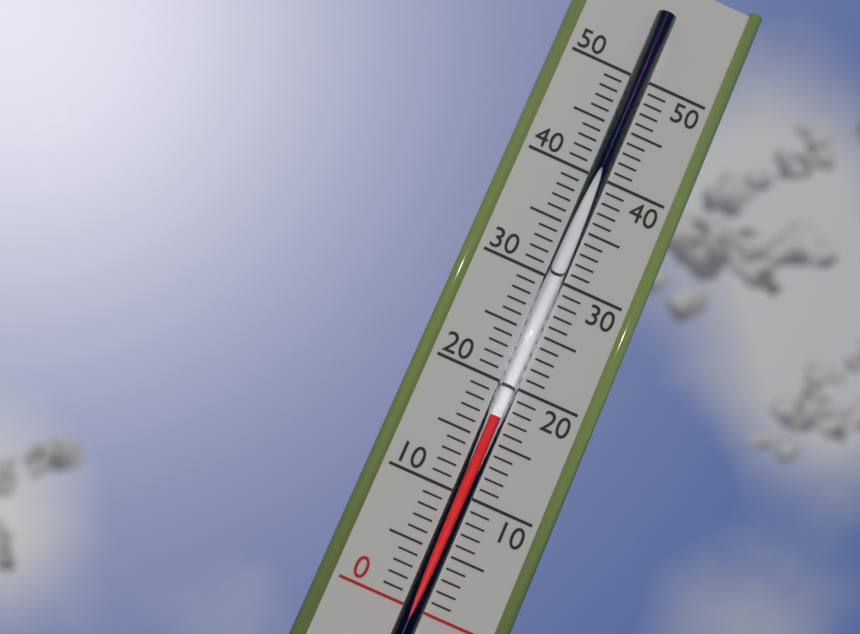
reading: 17 (no unit)
